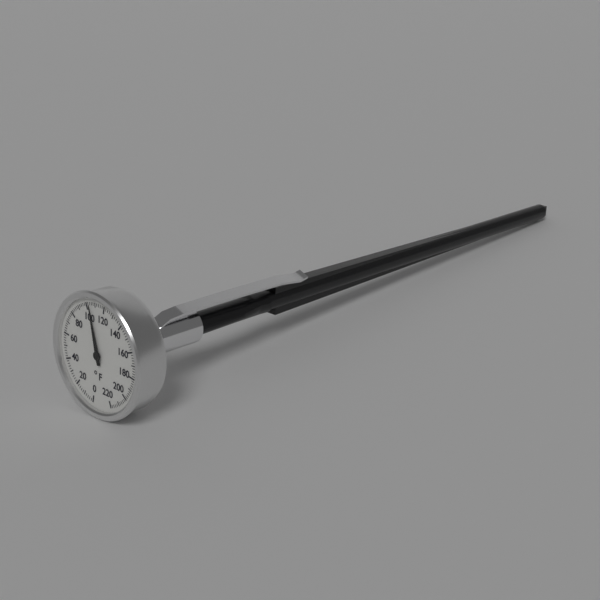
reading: 104 °F
